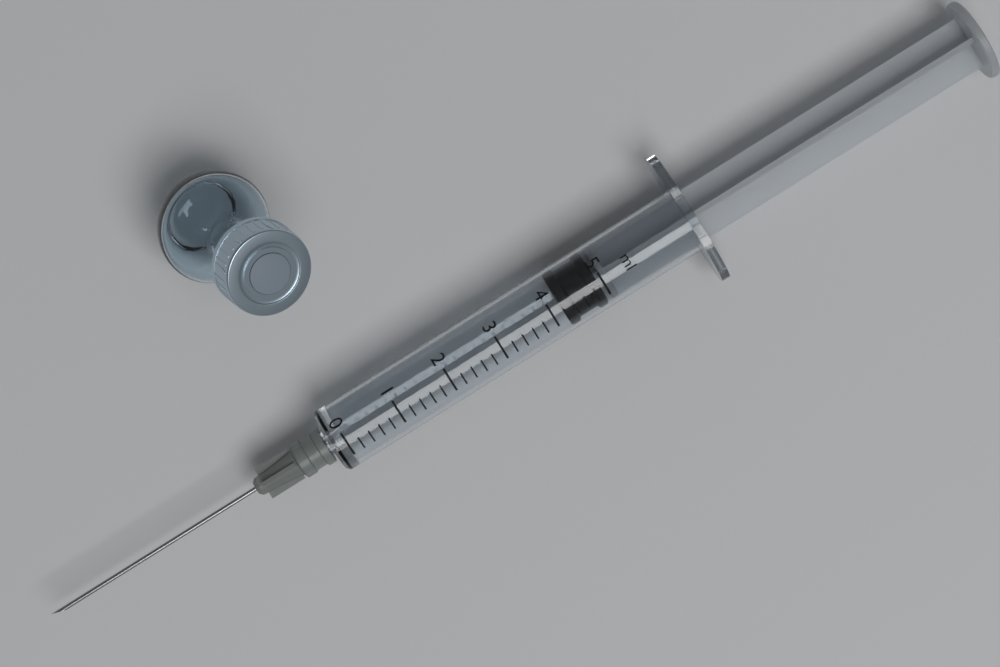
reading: 4.2 ml
